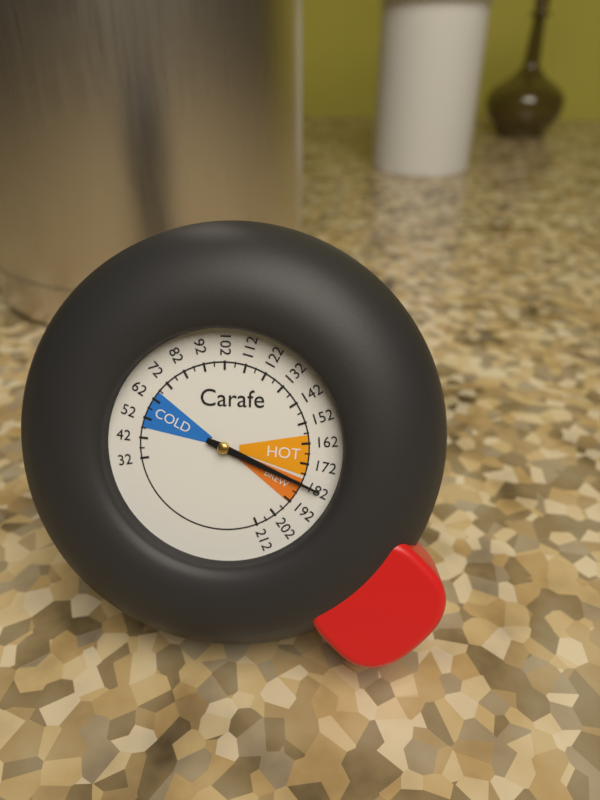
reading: 182 (no unit)
